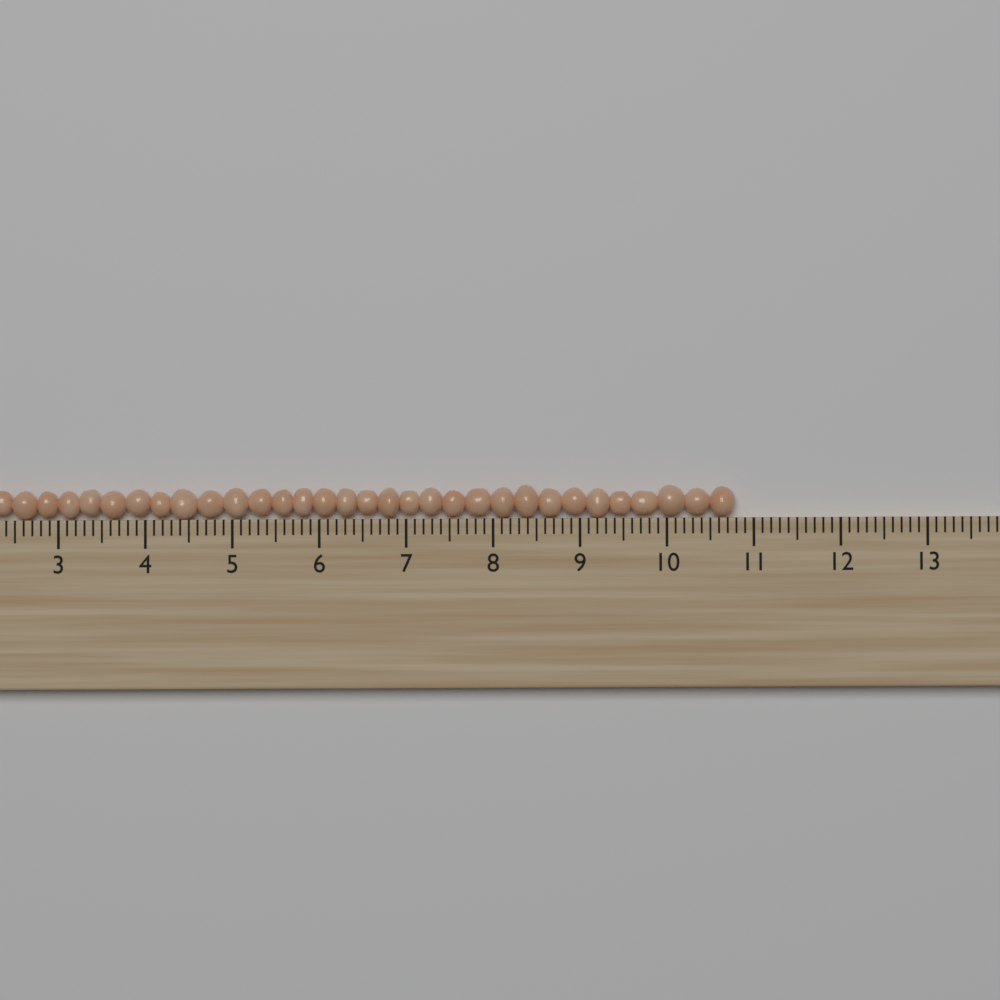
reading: 10.8 (no unit)
